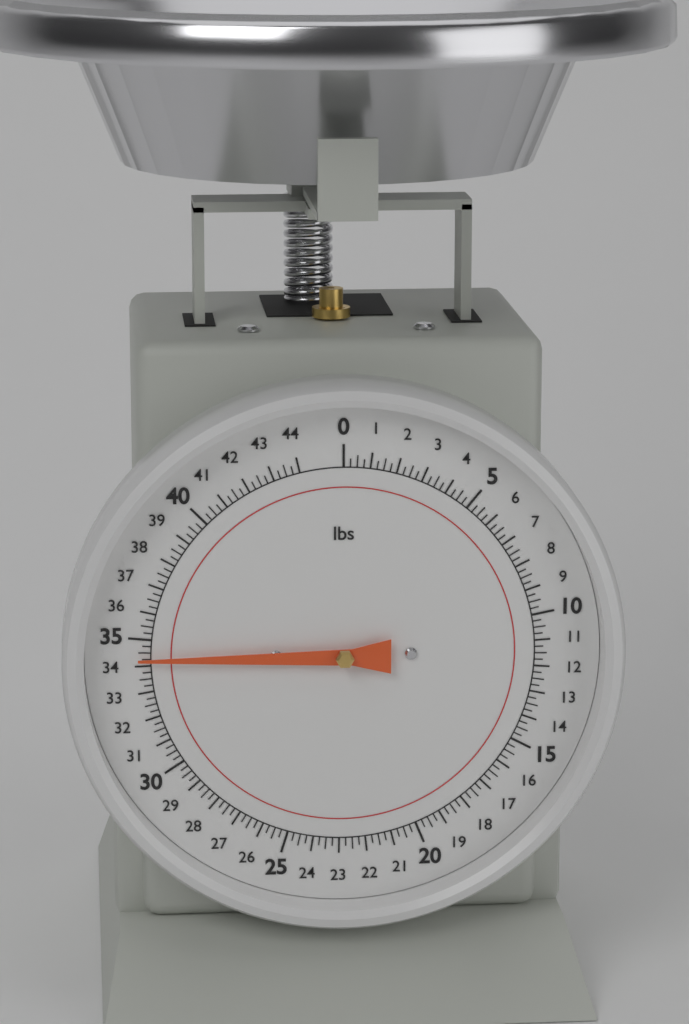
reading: 34.25 lbs
